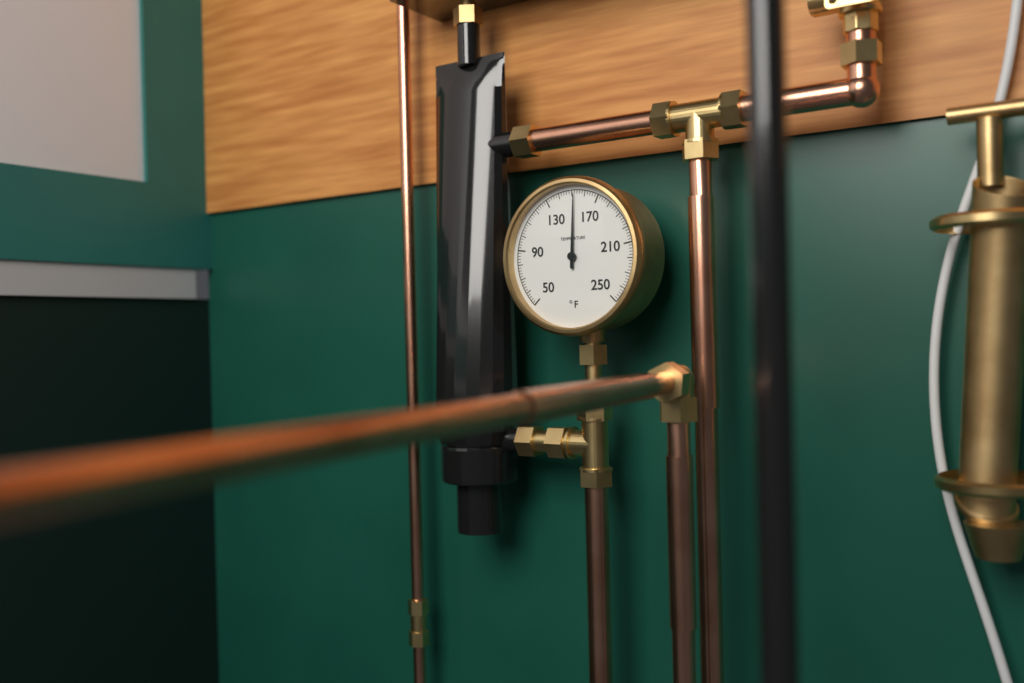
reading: 152 °F
